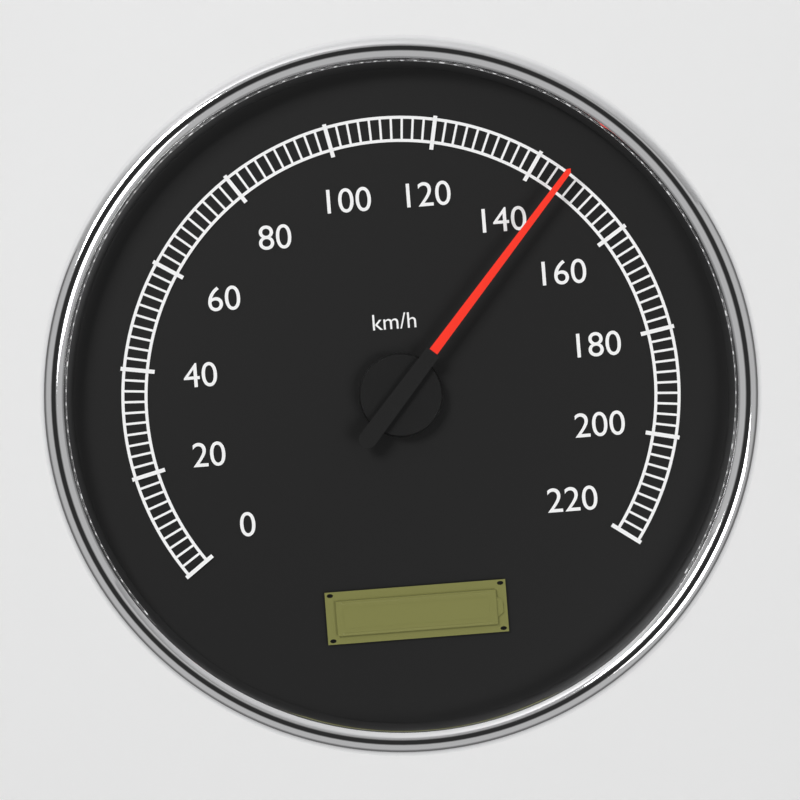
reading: 146 km/h
